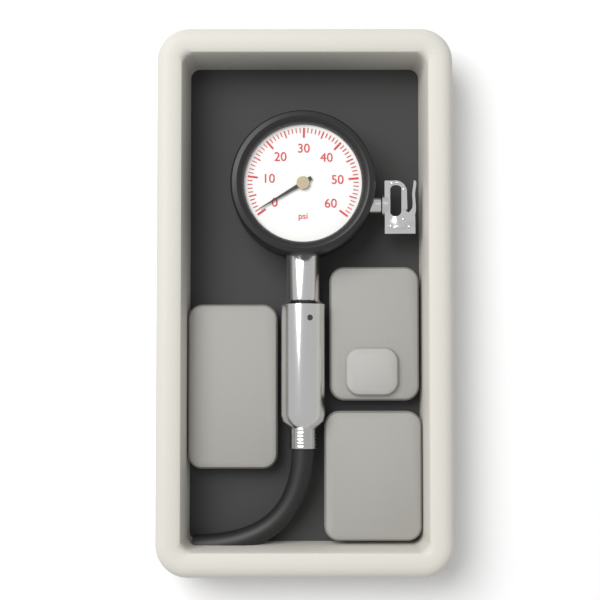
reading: 1 psi
